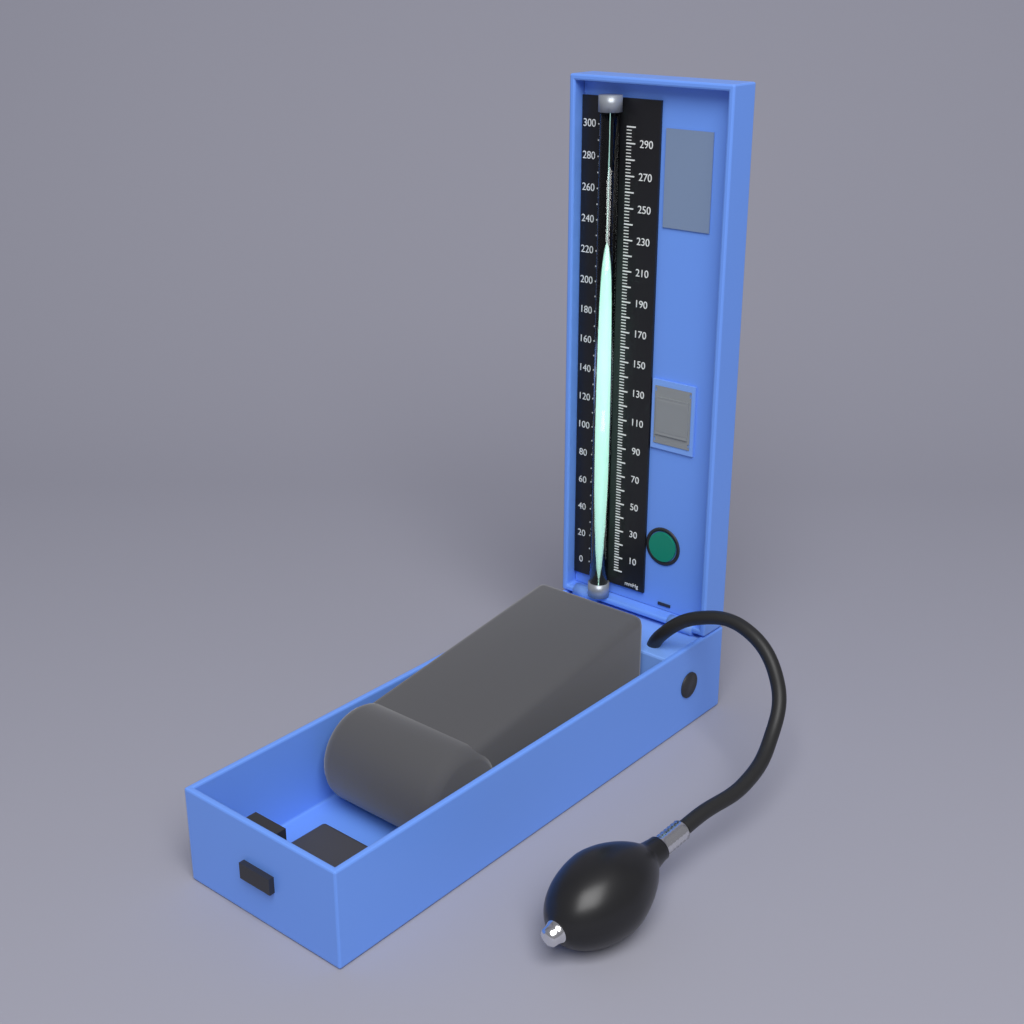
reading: 268 mmHg
